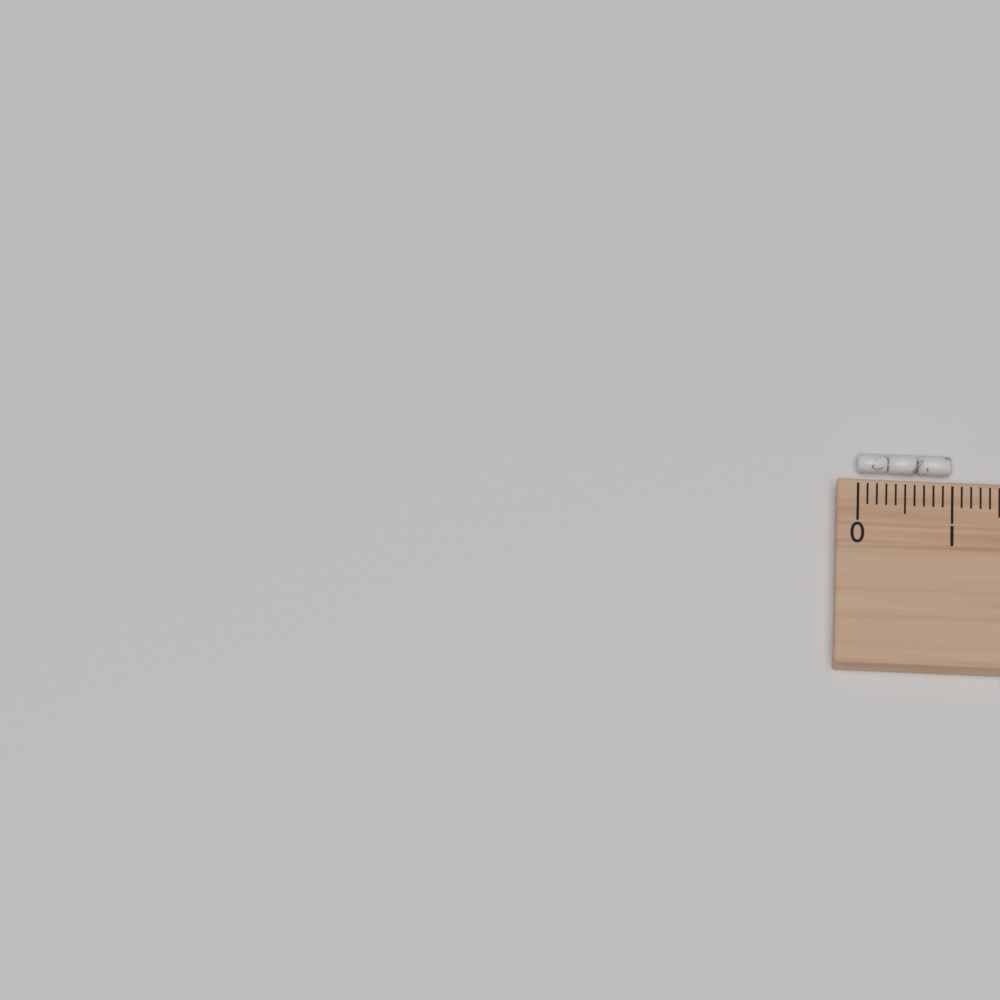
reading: 1.0 cm
